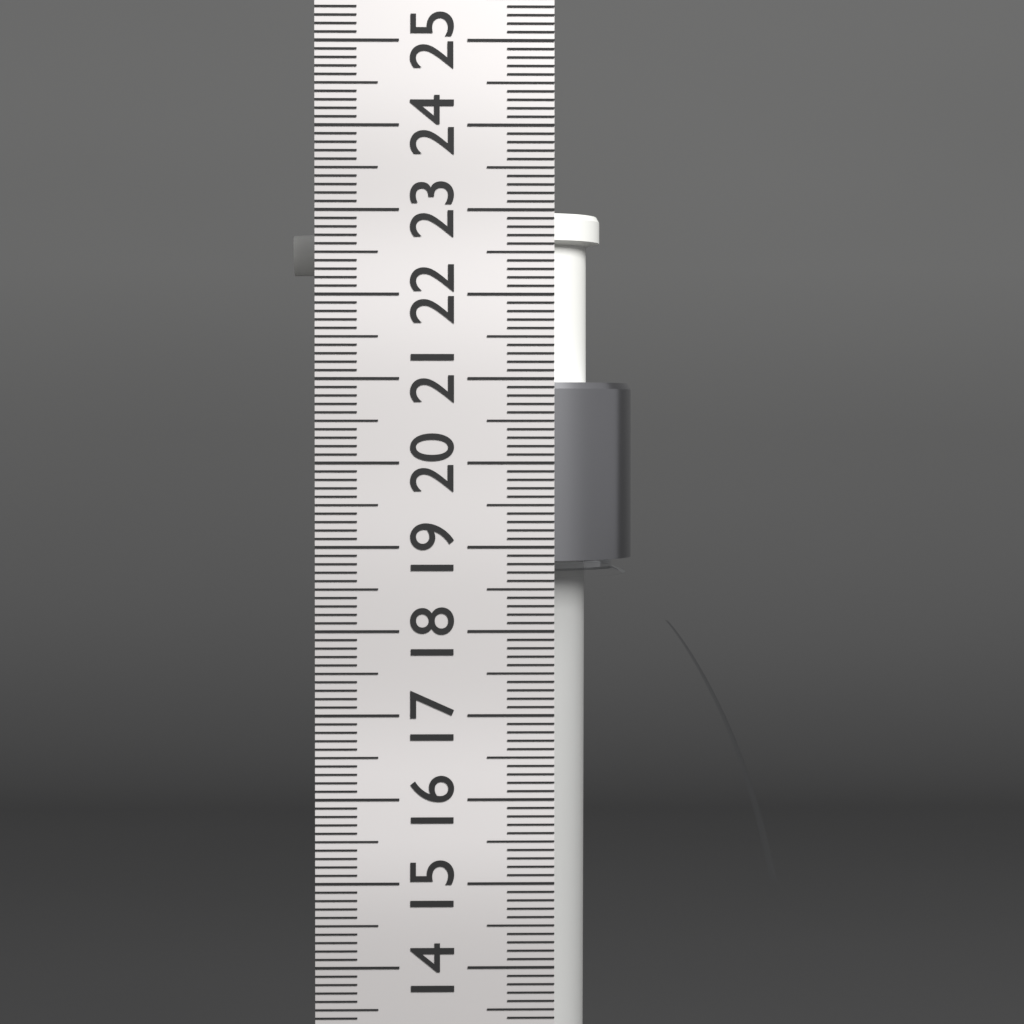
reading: 23.2 cm
